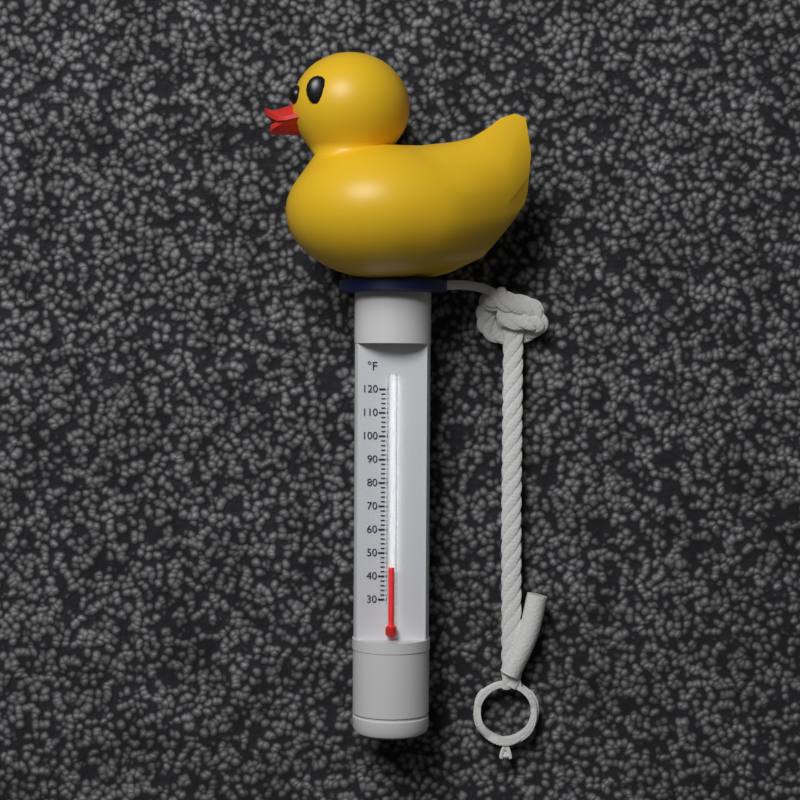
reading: 44 °F
